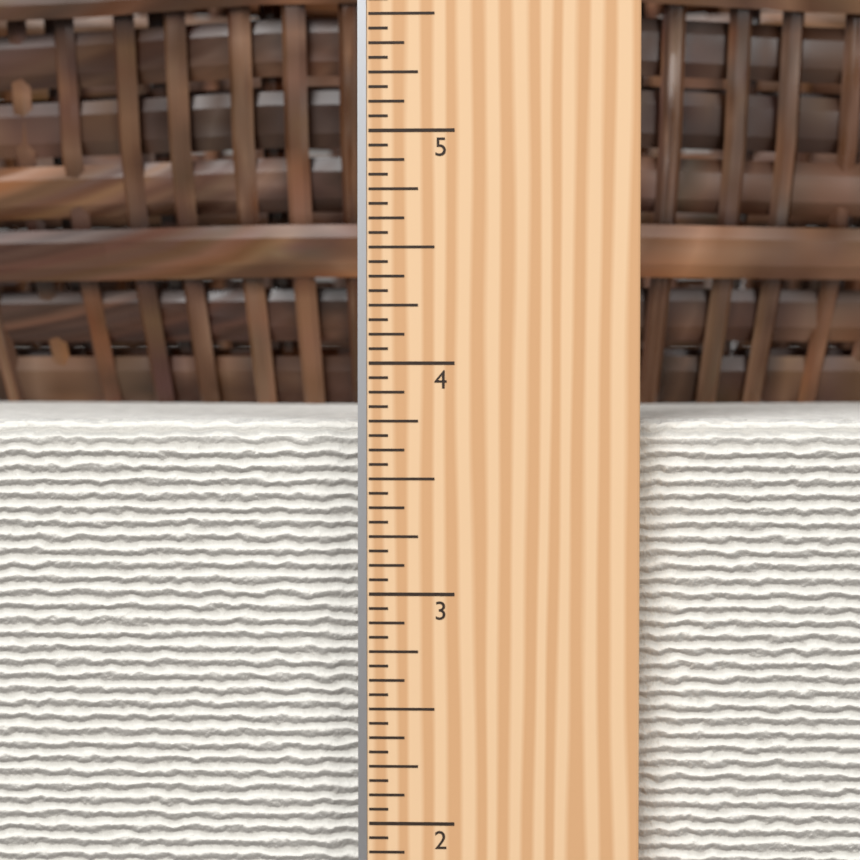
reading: 3.7500 in
